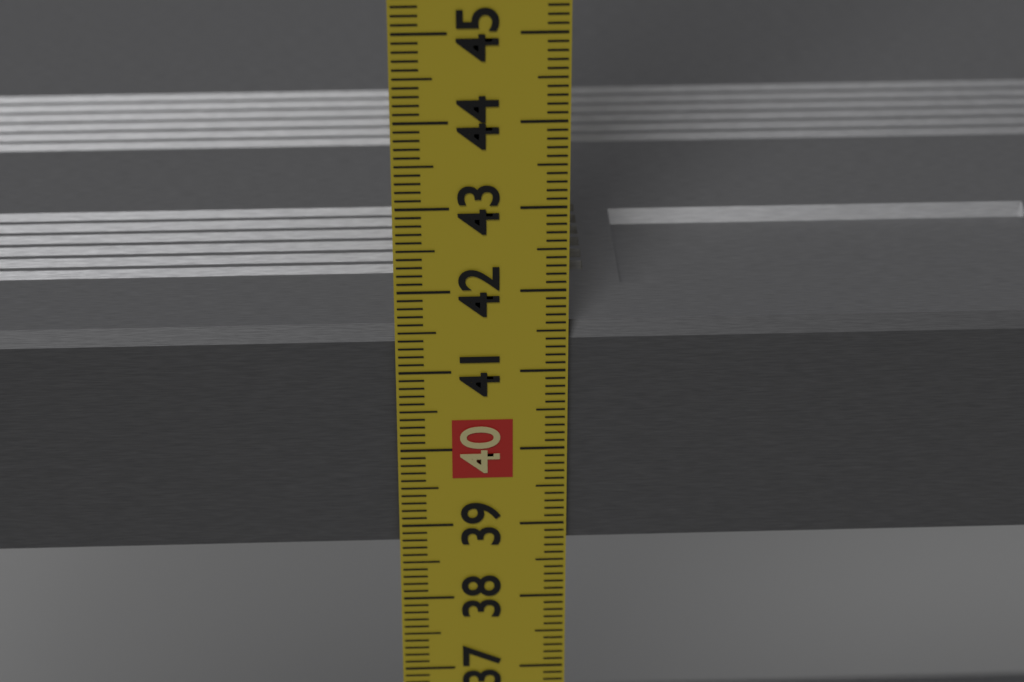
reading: 41.5 cm
